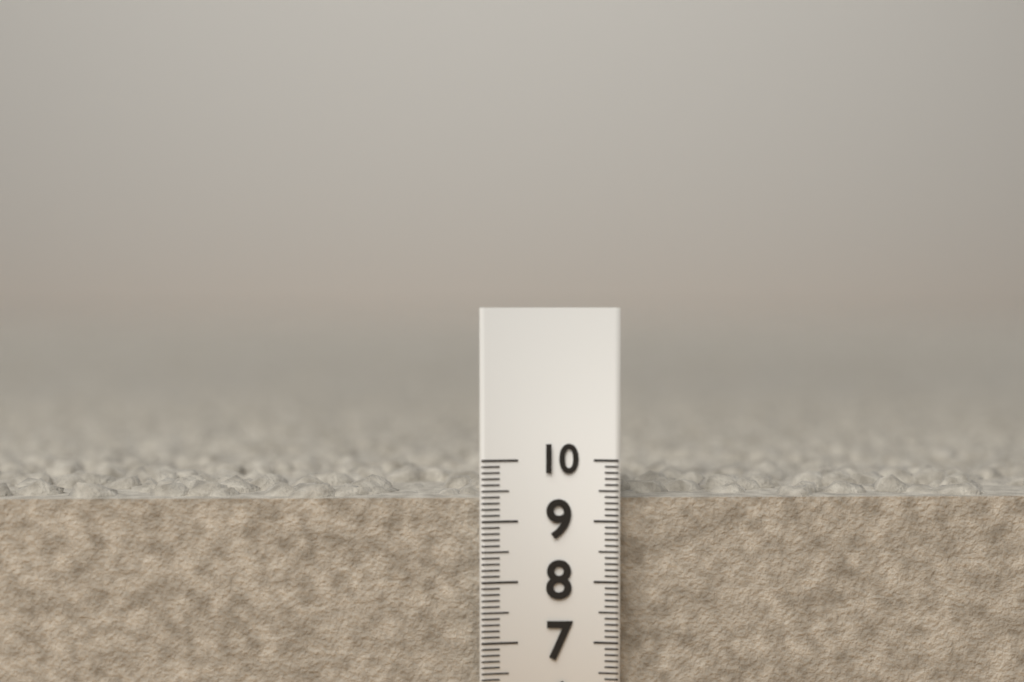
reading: 9.7 cm
